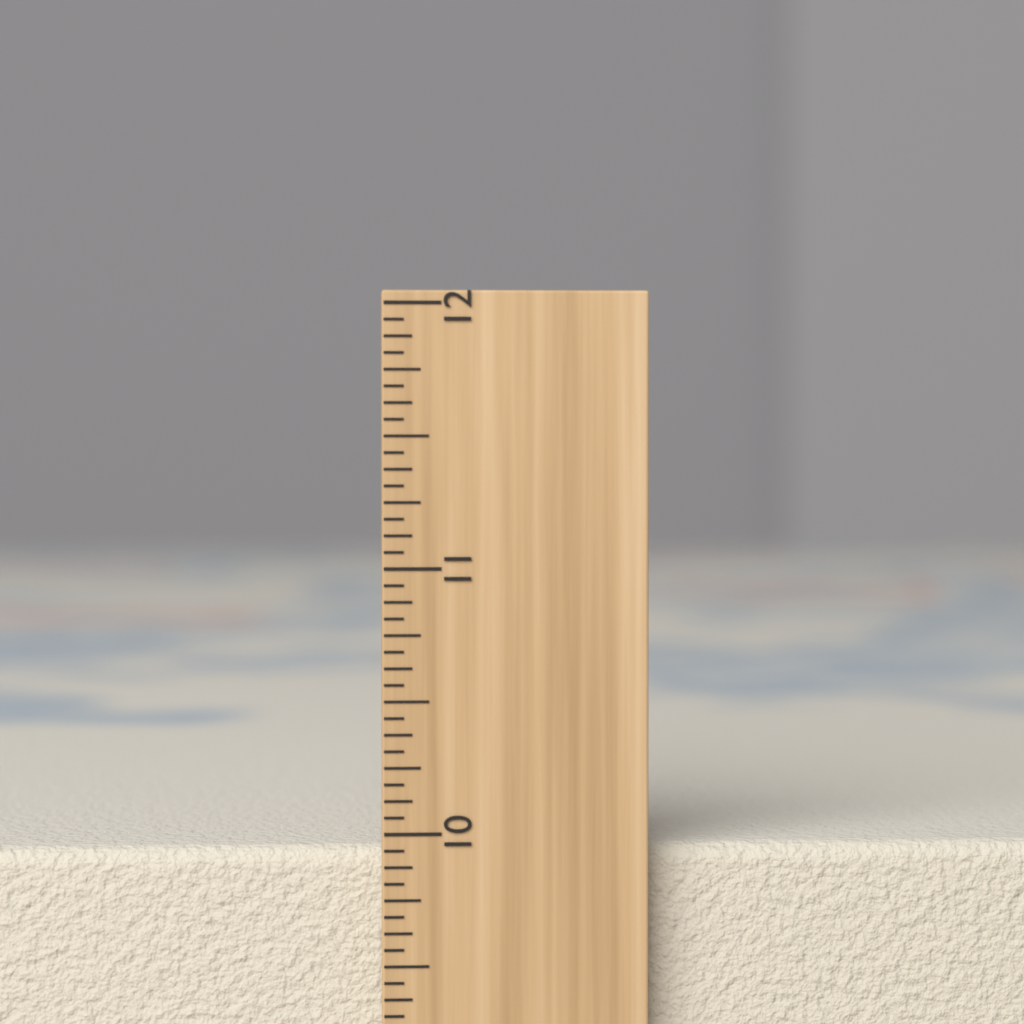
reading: 9.9375 inch
